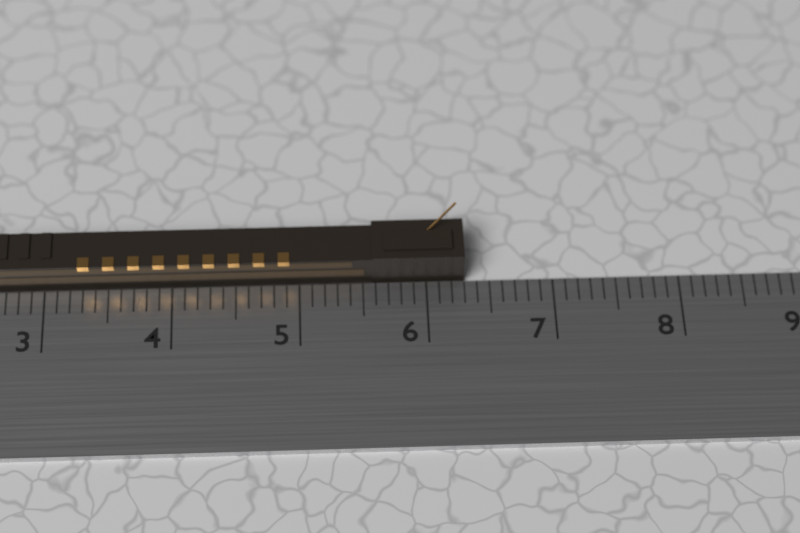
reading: 6.3 cm
